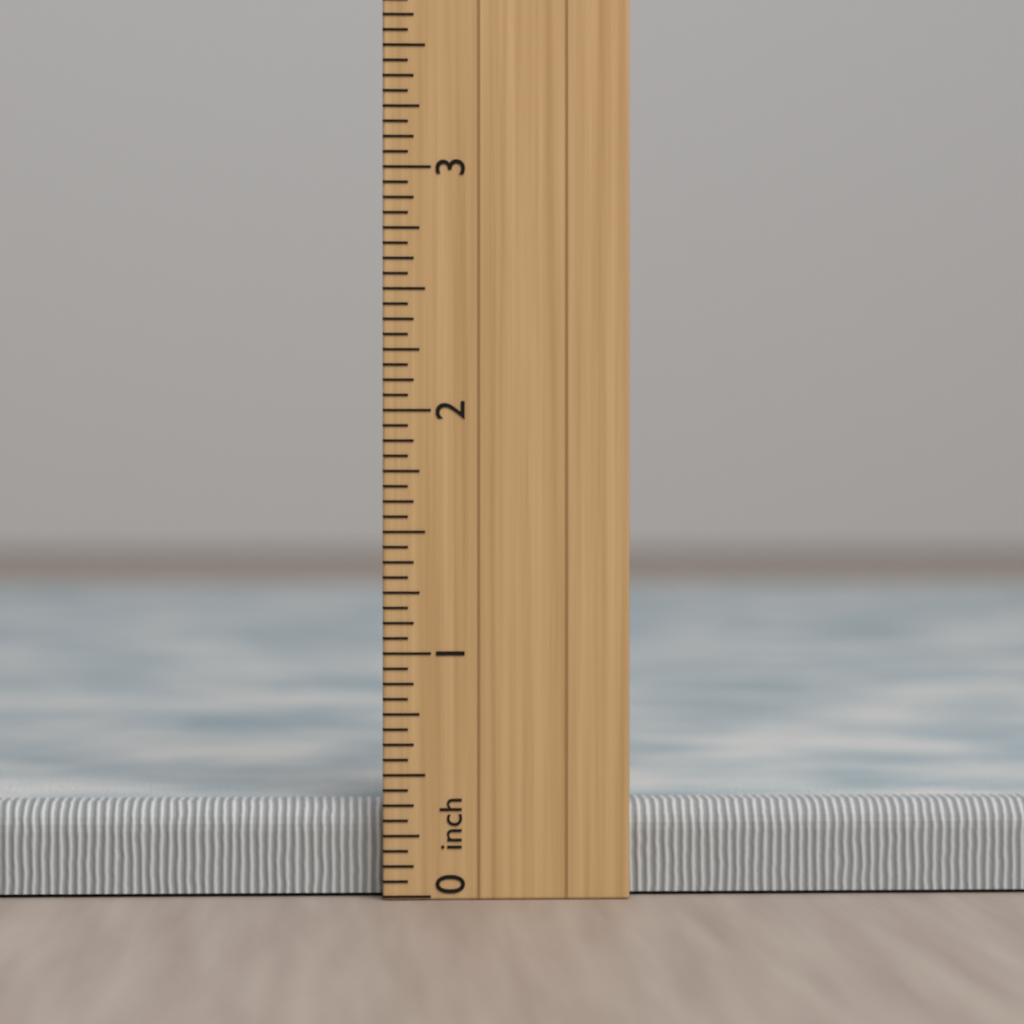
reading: 0.3750 inch
